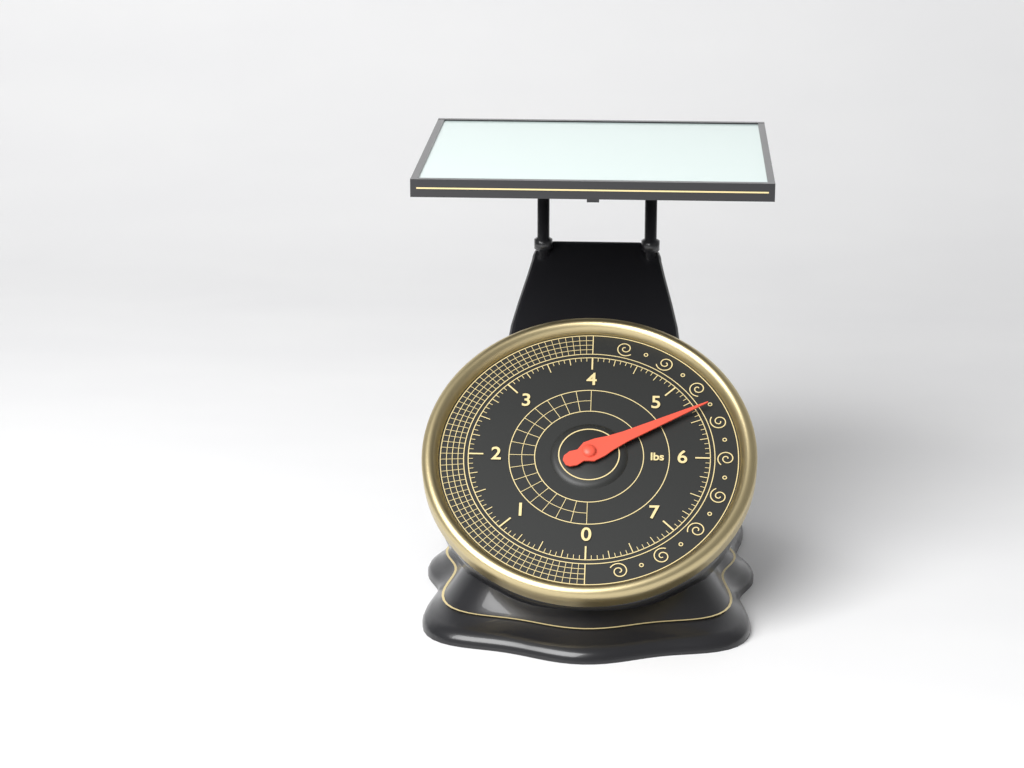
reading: 5.3750 lbs
